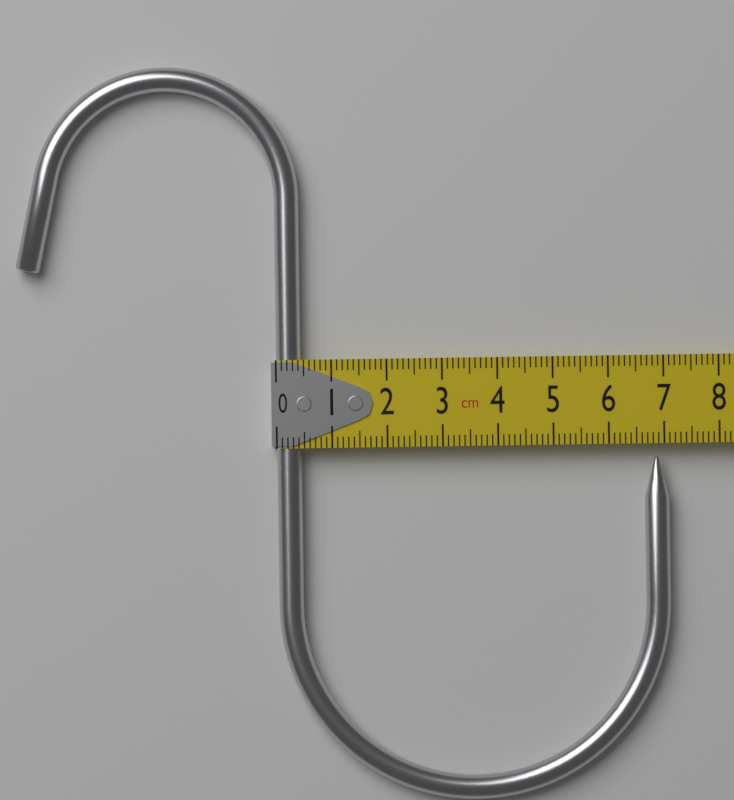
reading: 7.1 cm
